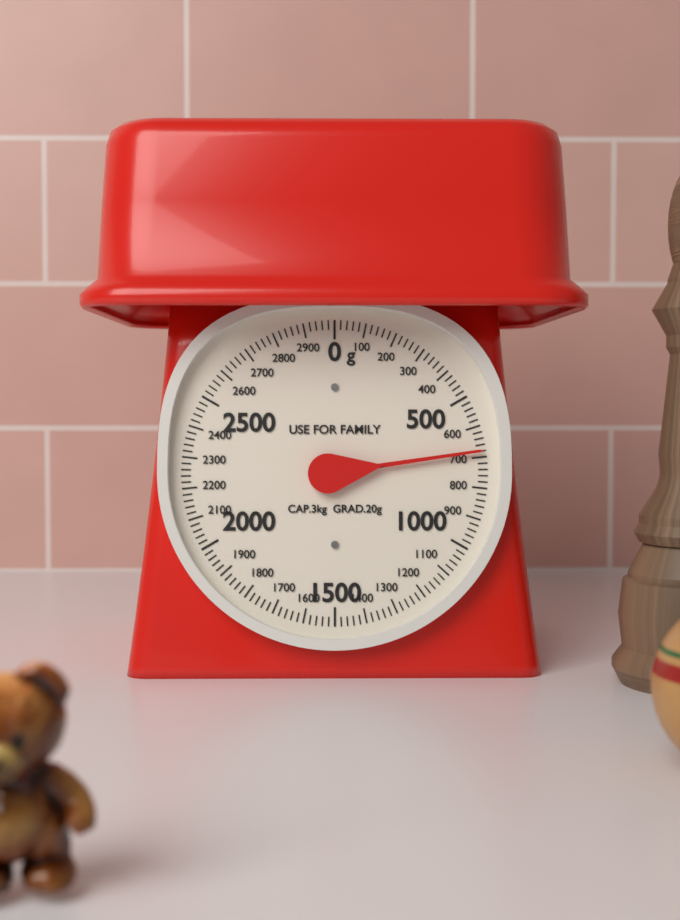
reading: 680 g
